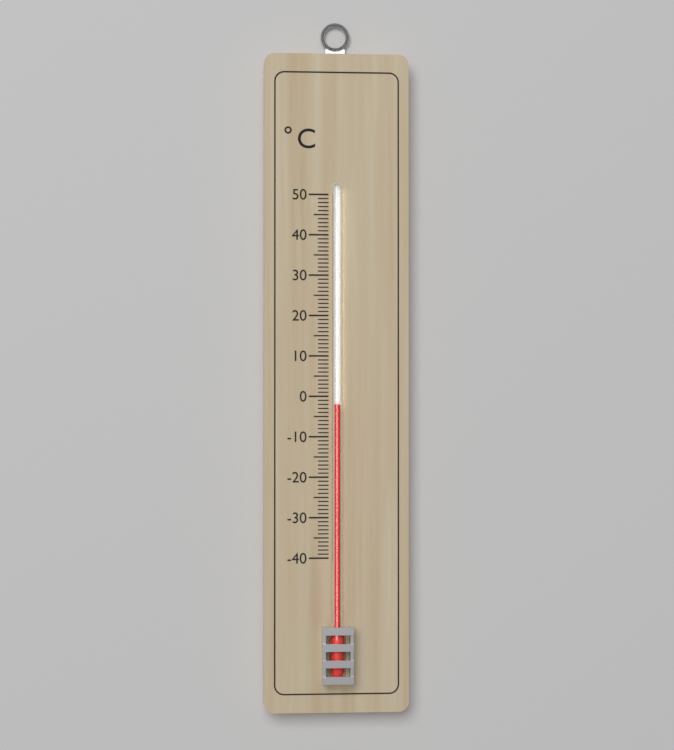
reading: -2 °C
